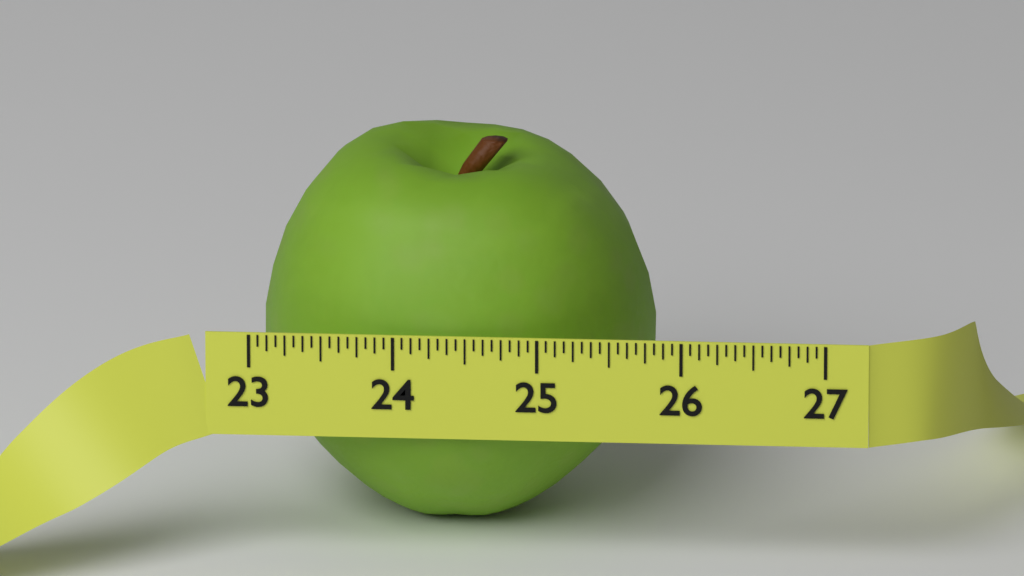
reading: 25.7500 (no unit)
